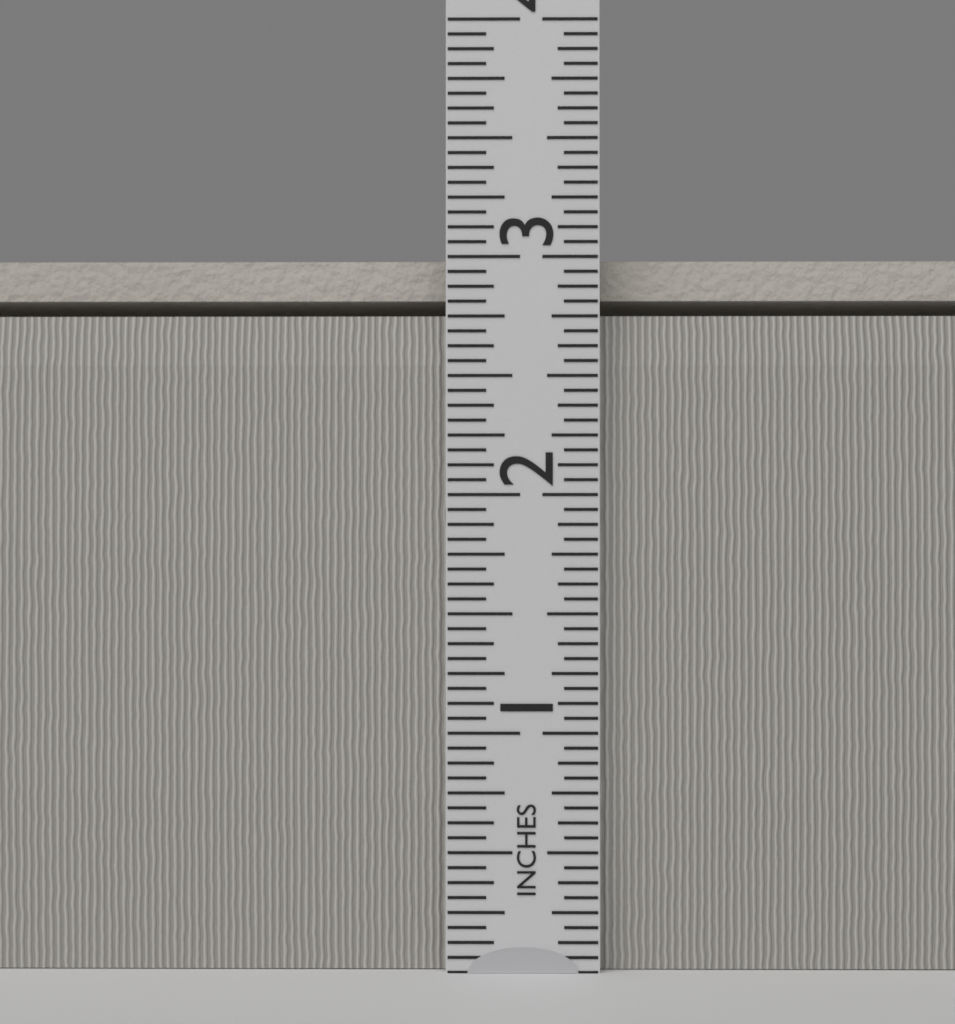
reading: 3.0000 in
